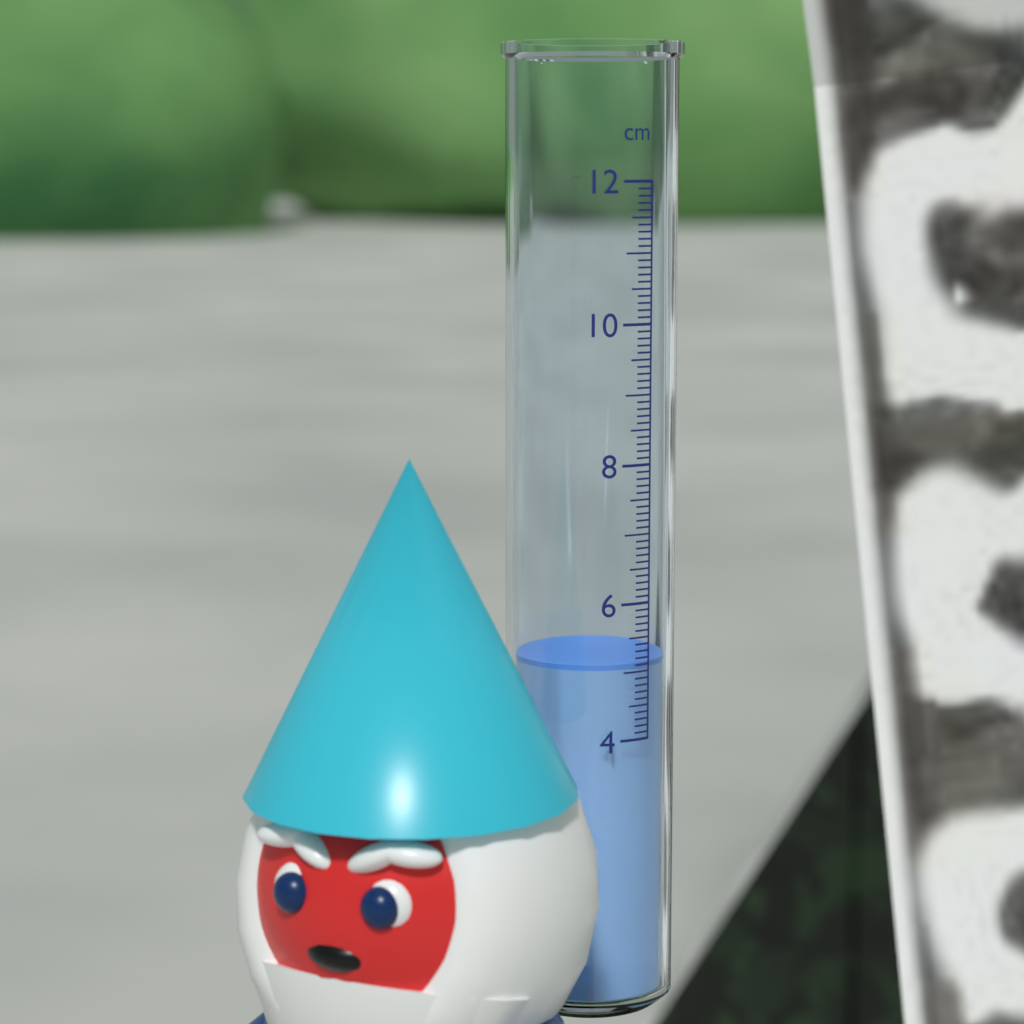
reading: 5.1 cm
